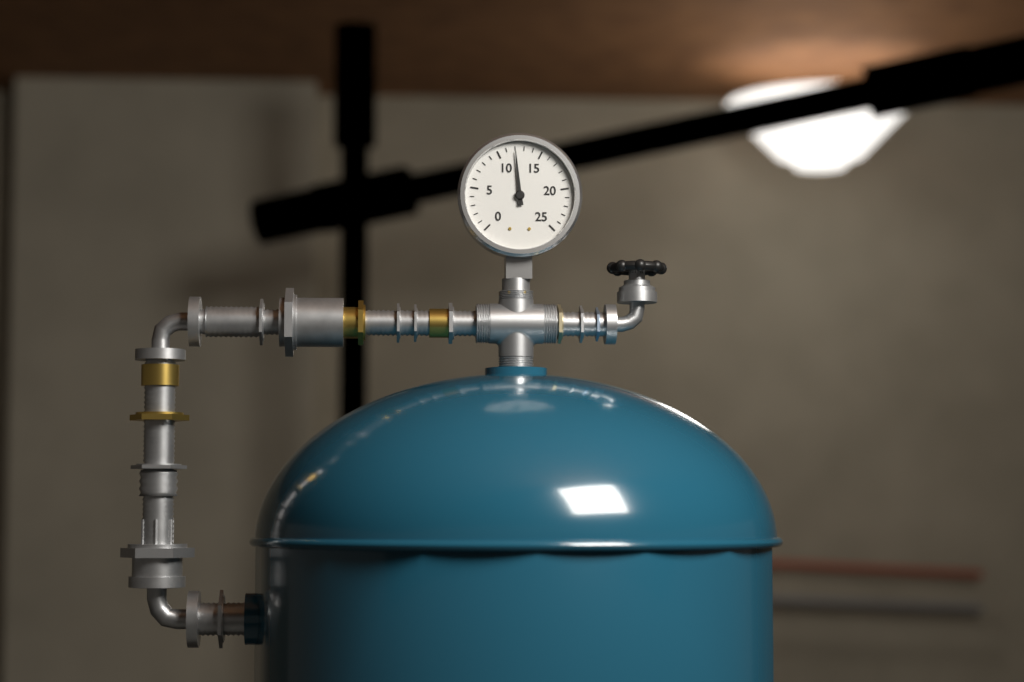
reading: 12 (no unit)
